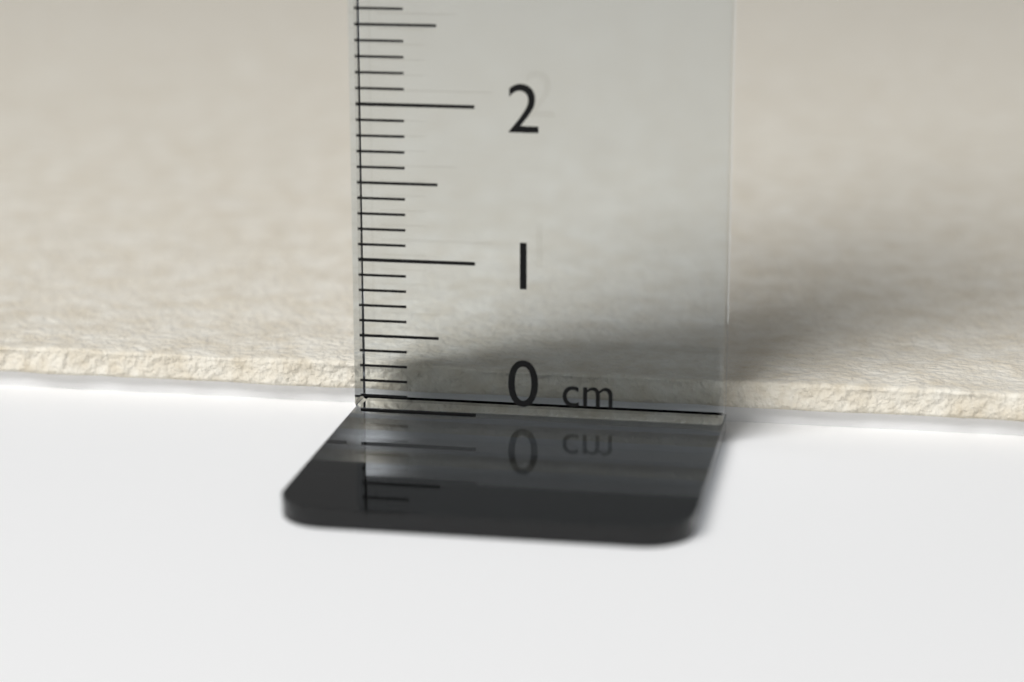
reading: 0.2 cm
